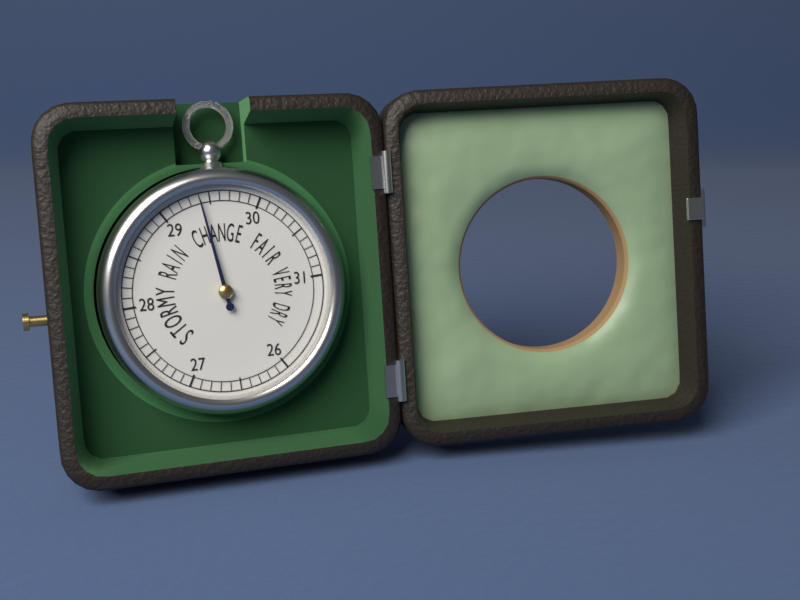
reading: 29.4 (no unit)
